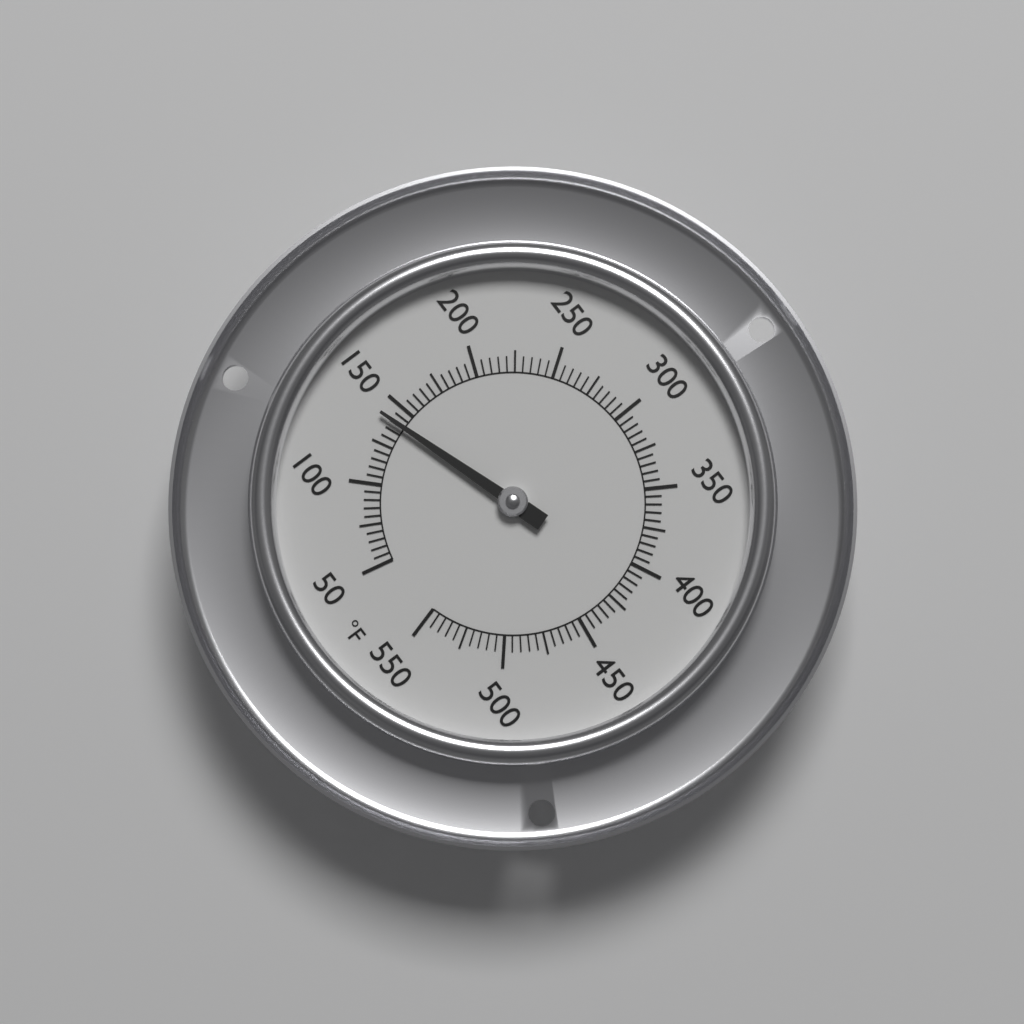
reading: 140 °F
